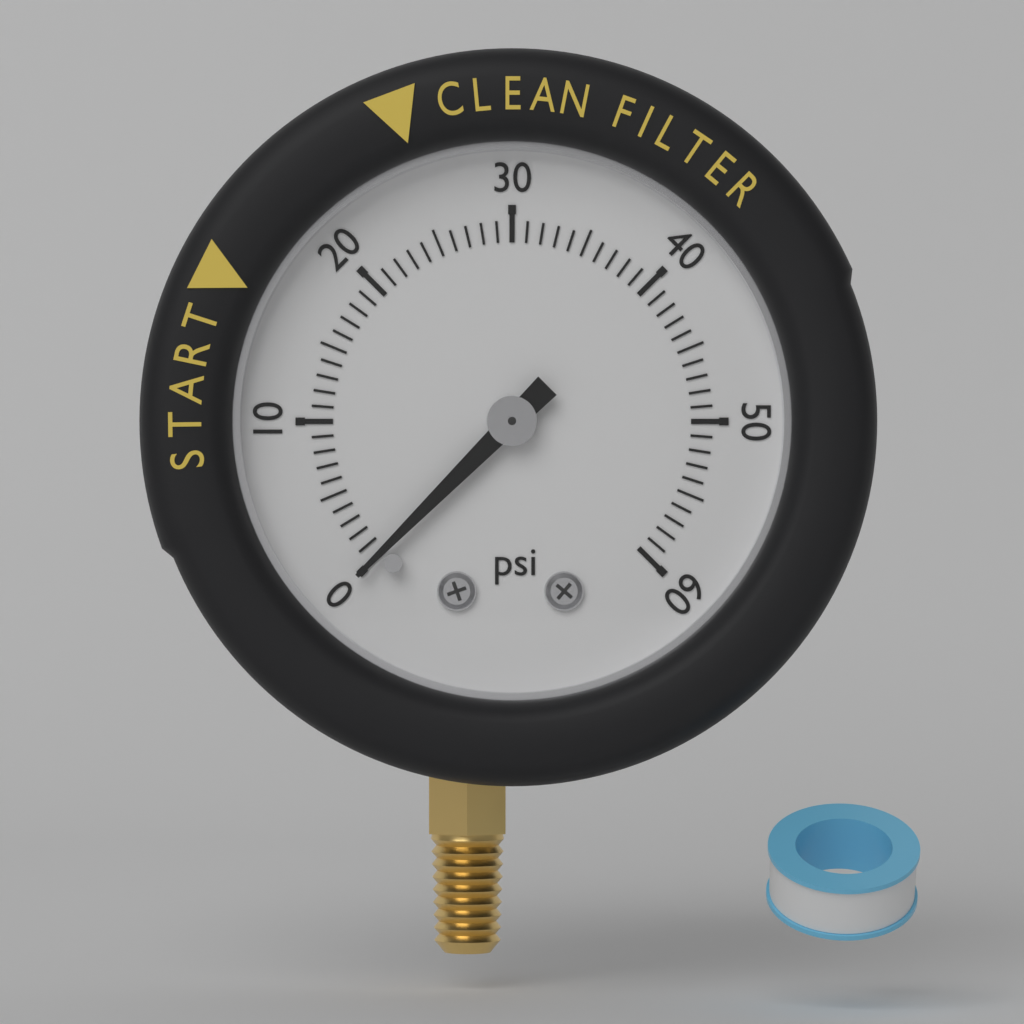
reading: 0 psi
